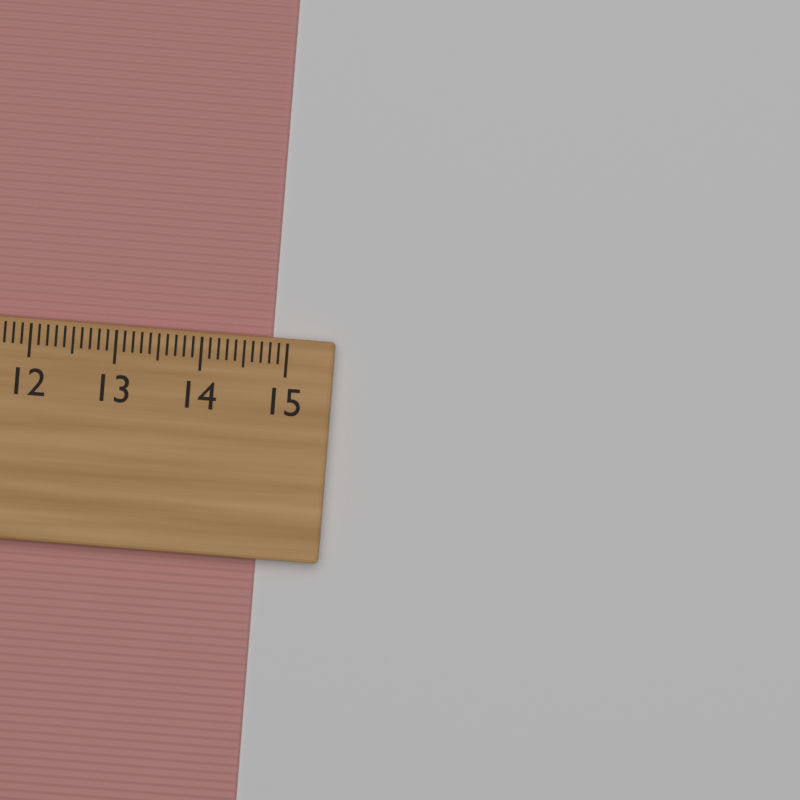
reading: 14.8 cm
